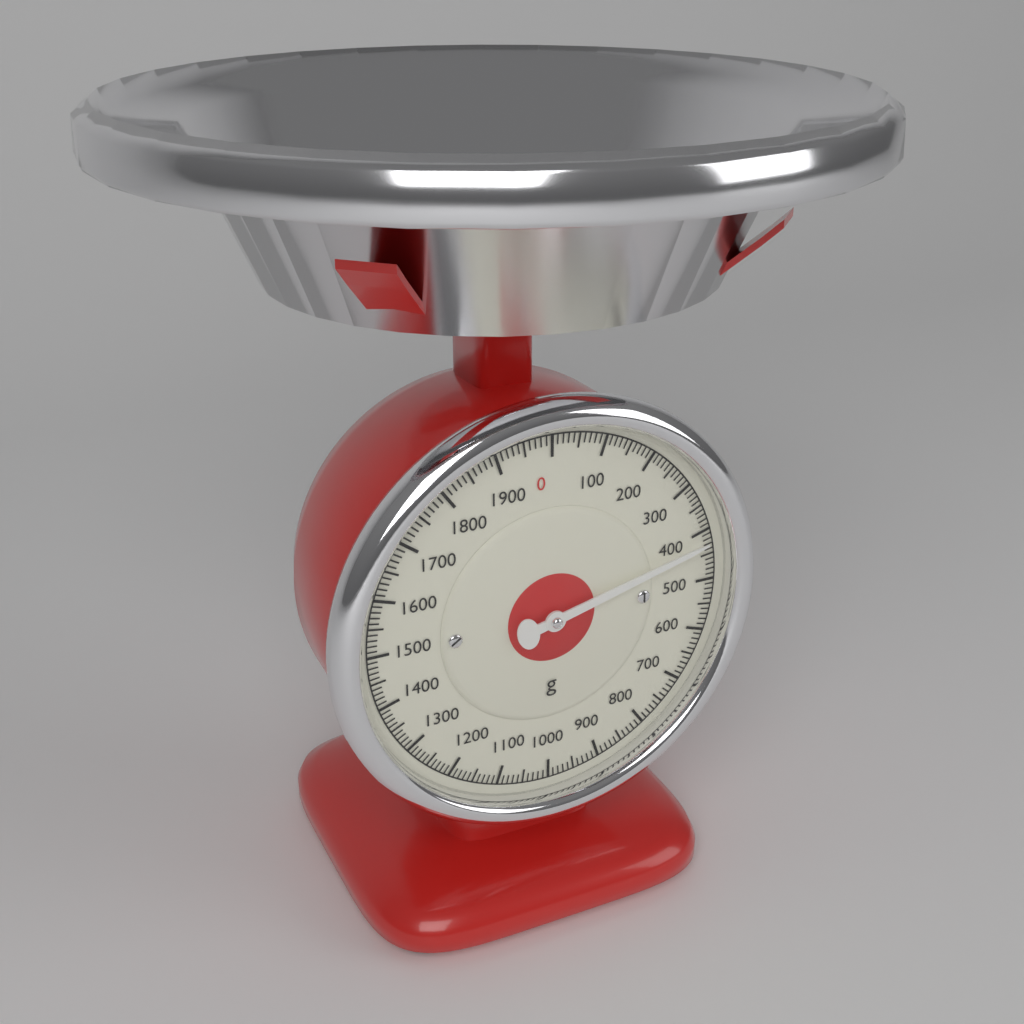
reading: 420 g
